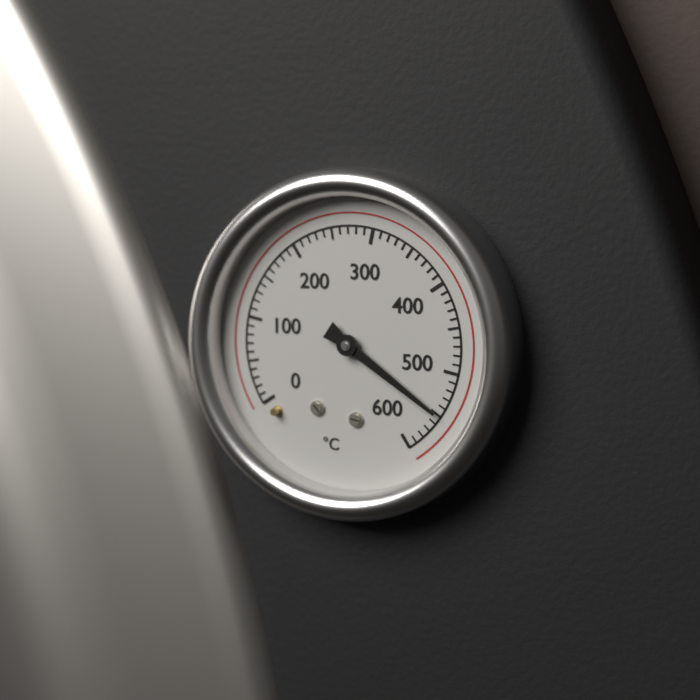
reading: 550 °C
